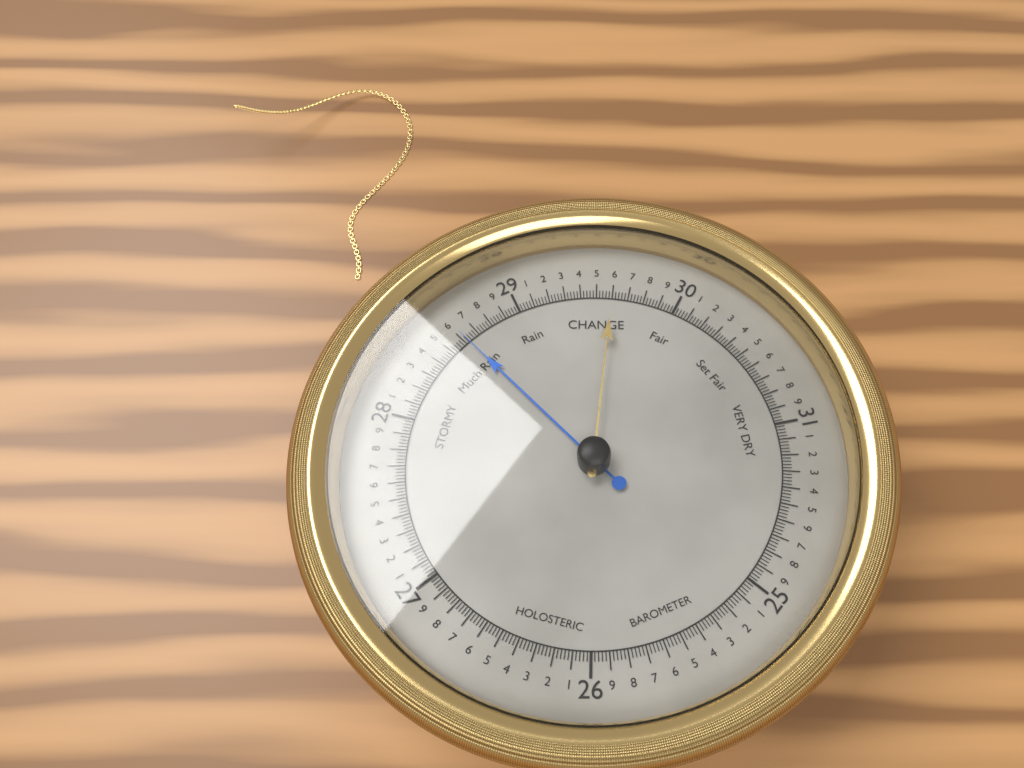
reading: 28.62 (no unit)
